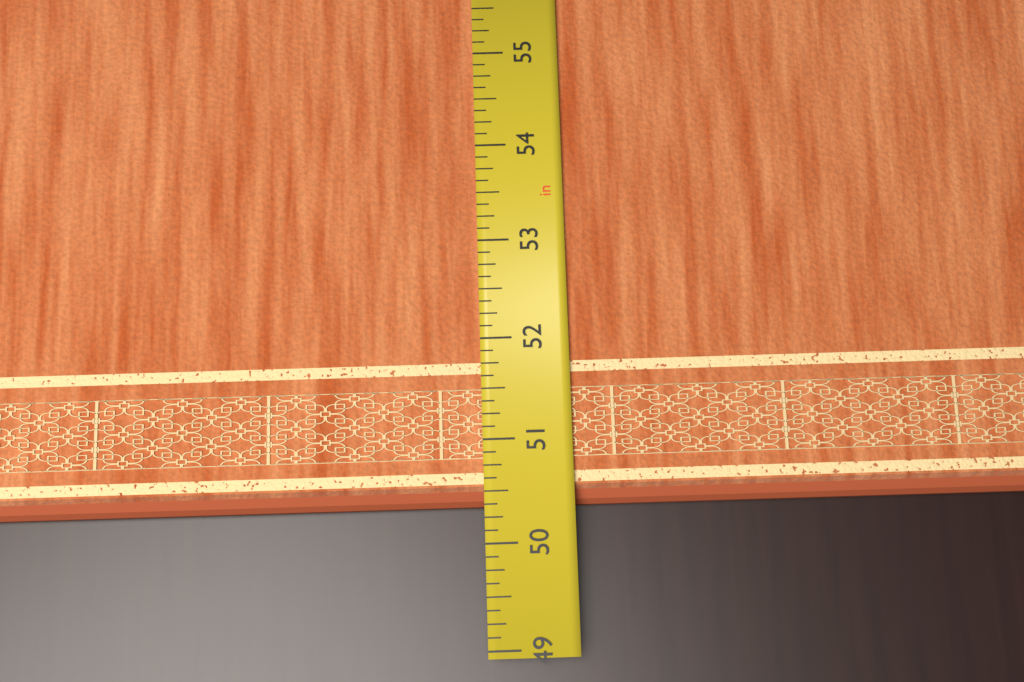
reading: 50.375 in
